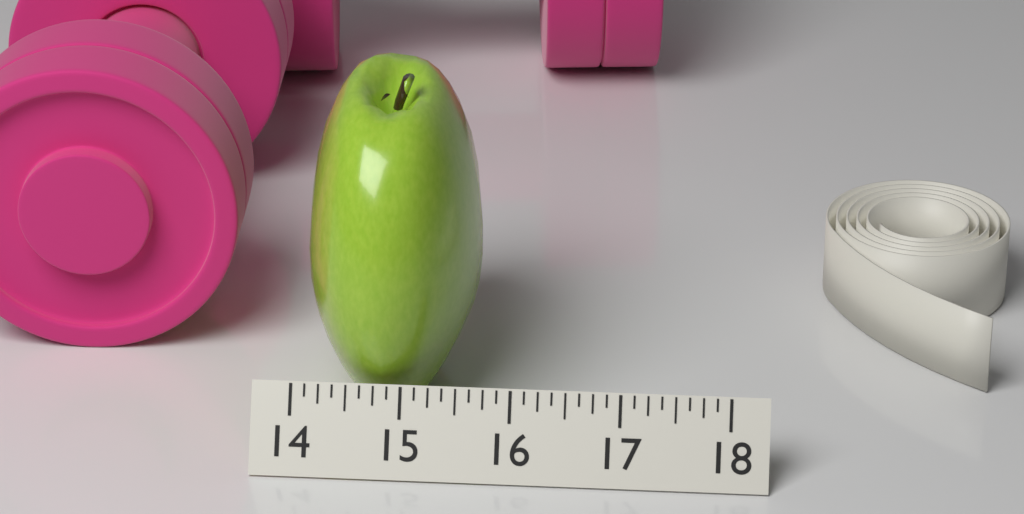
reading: 15.625 (no unit)
